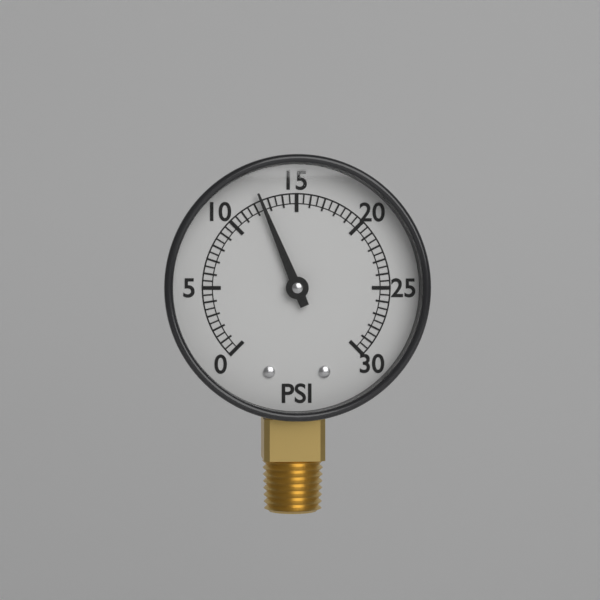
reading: 12.5 psi
